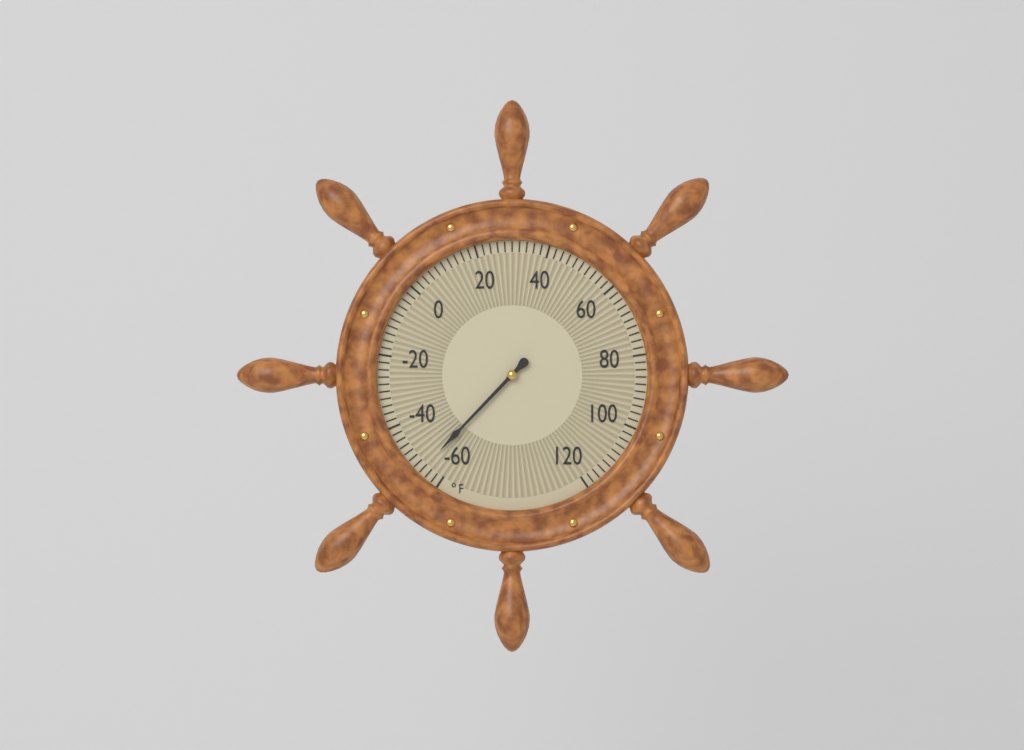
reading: -54 °F
